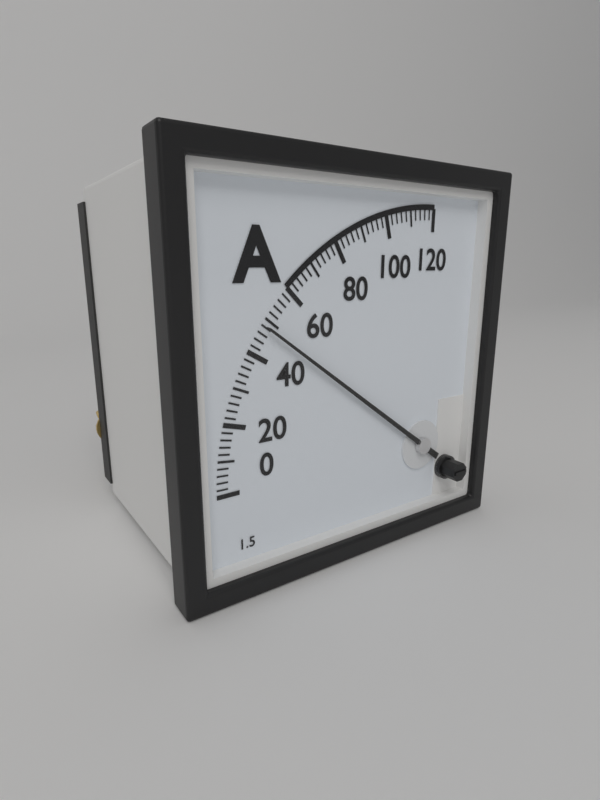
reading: 48 A
